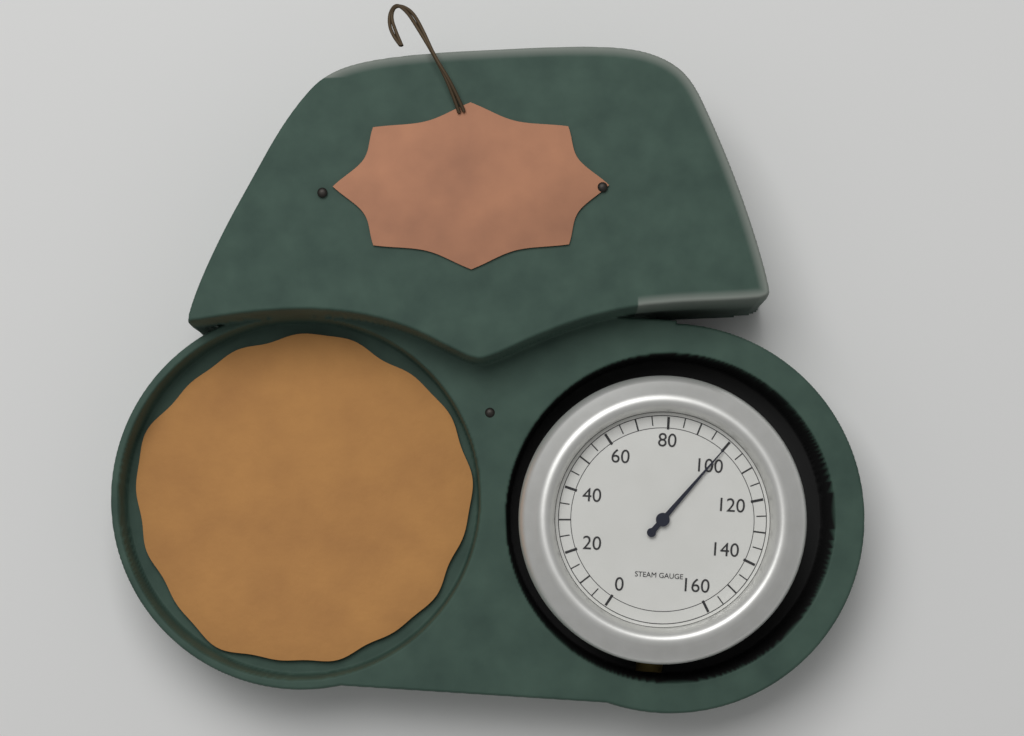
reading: 100 (no unit)
